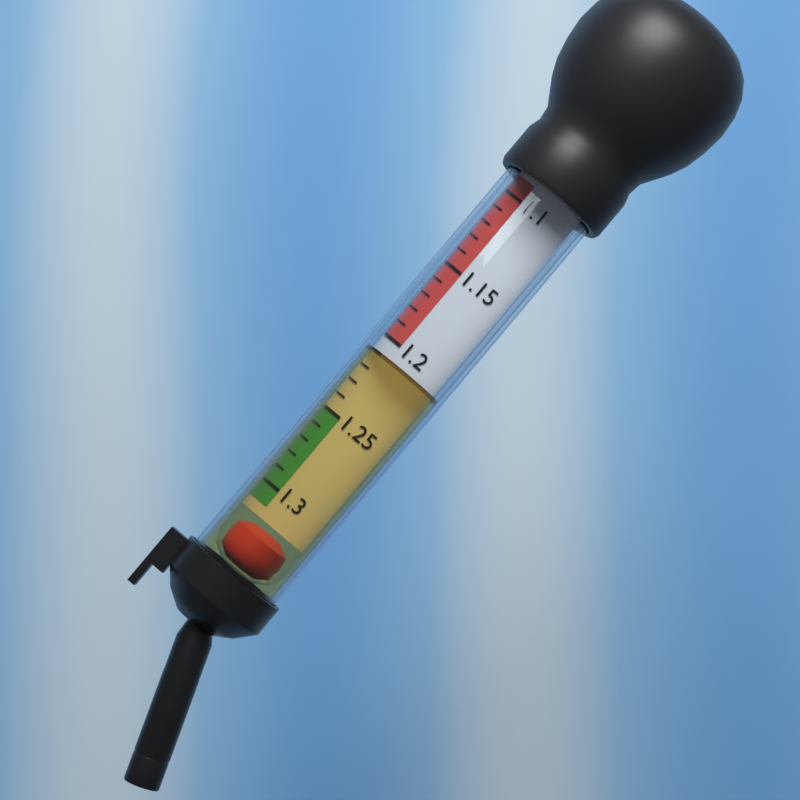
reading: 1.21 (no unit)
